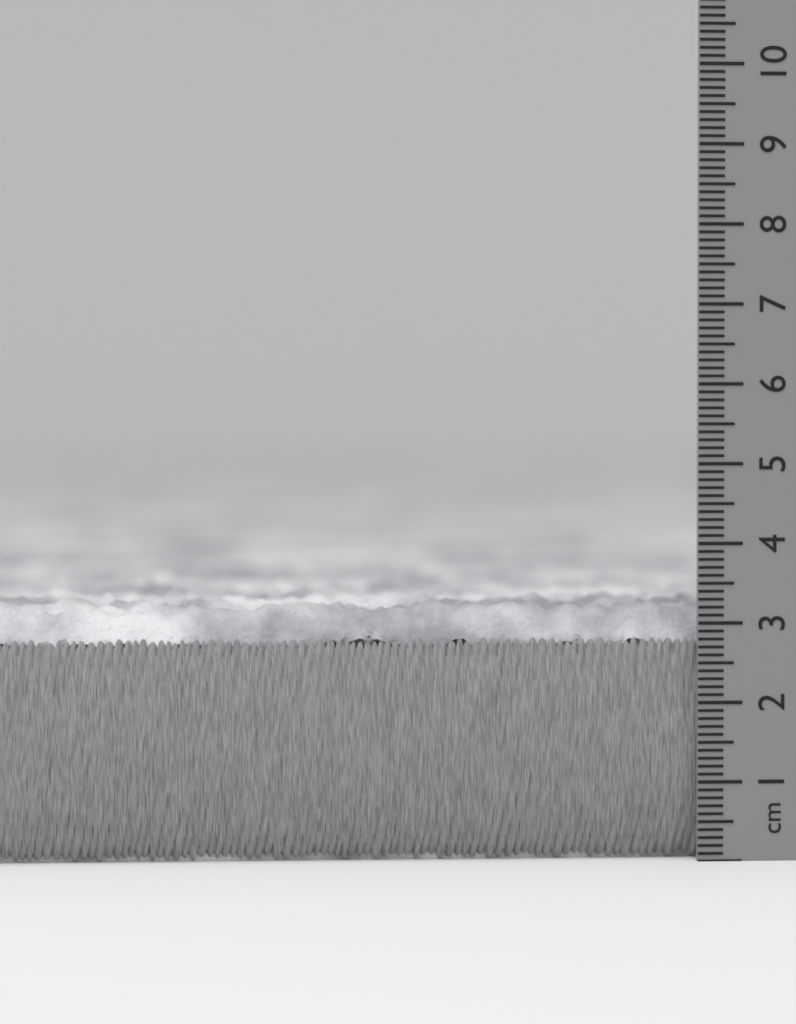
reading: 3.3 cm
